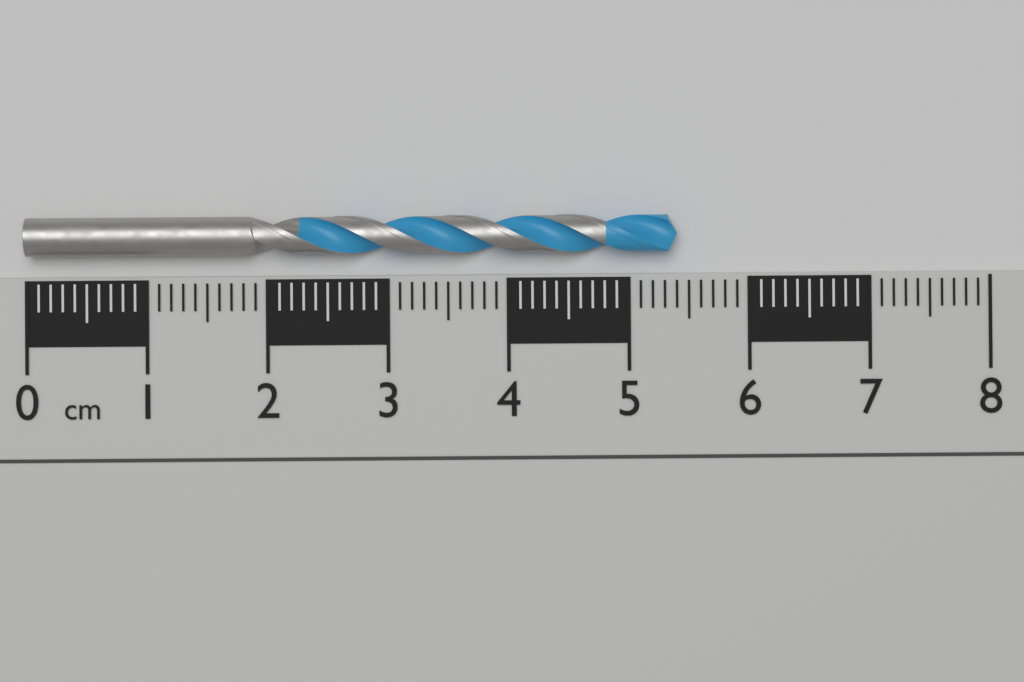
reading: 5.4 cm
